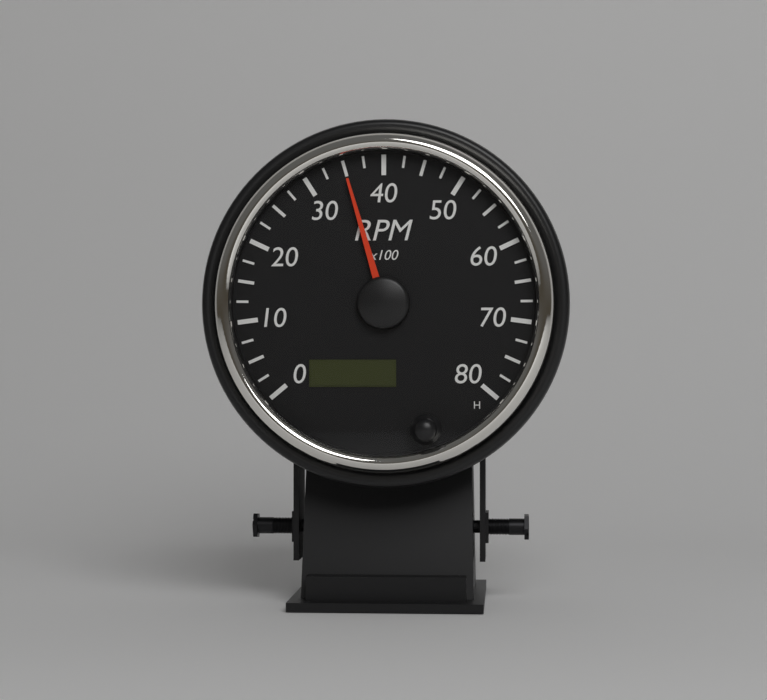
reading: 3500 RPM
